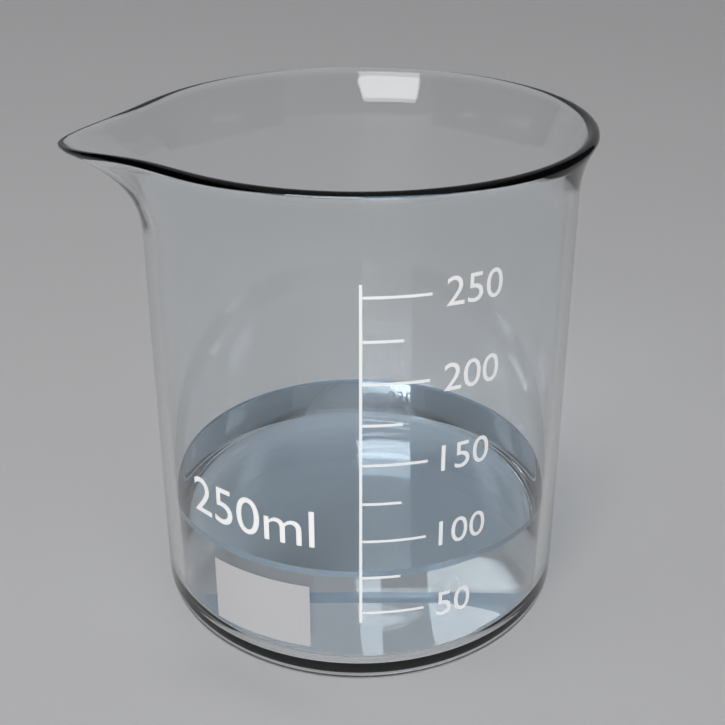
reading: 75 ml
